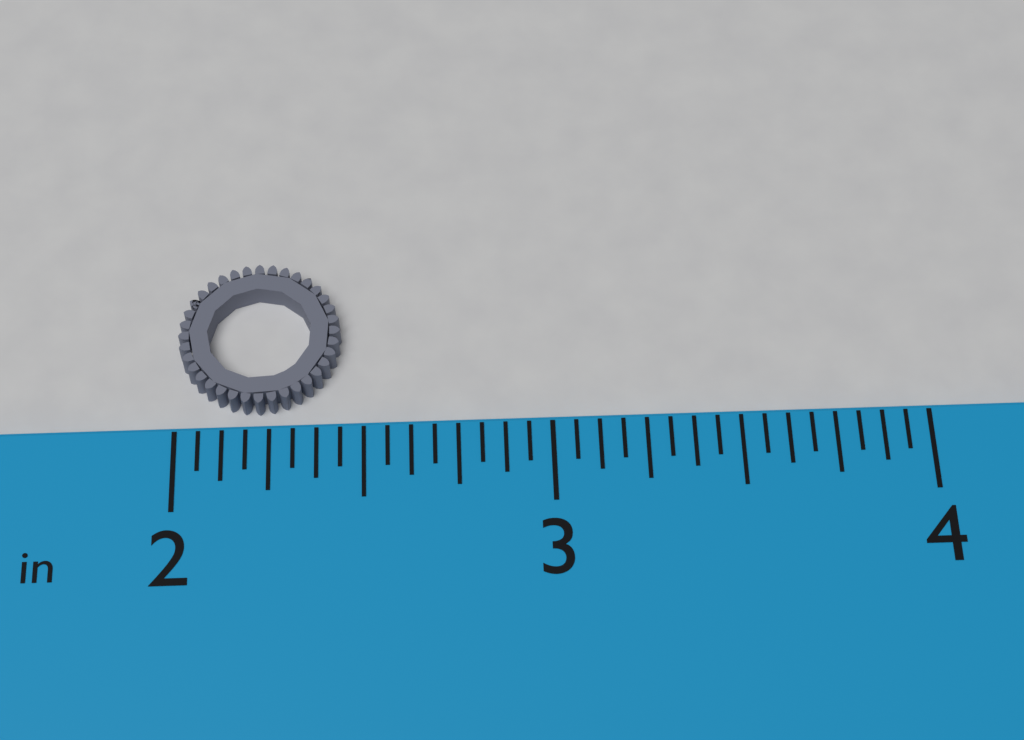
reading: 2.4375 in
